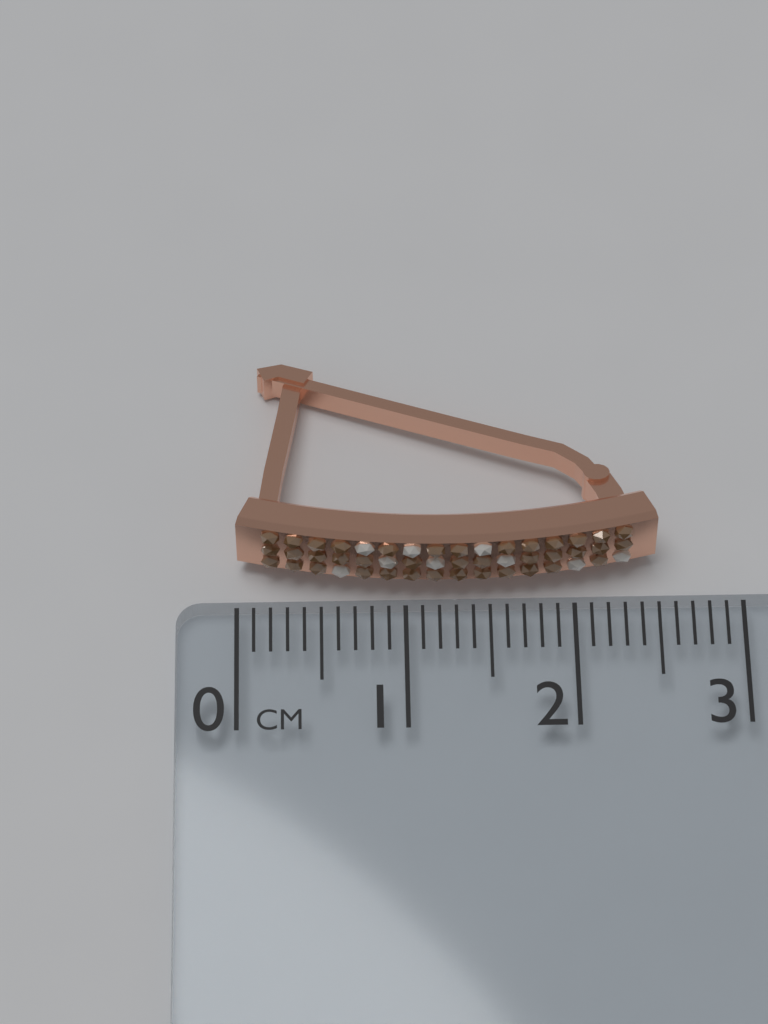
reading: 2.5 cm
